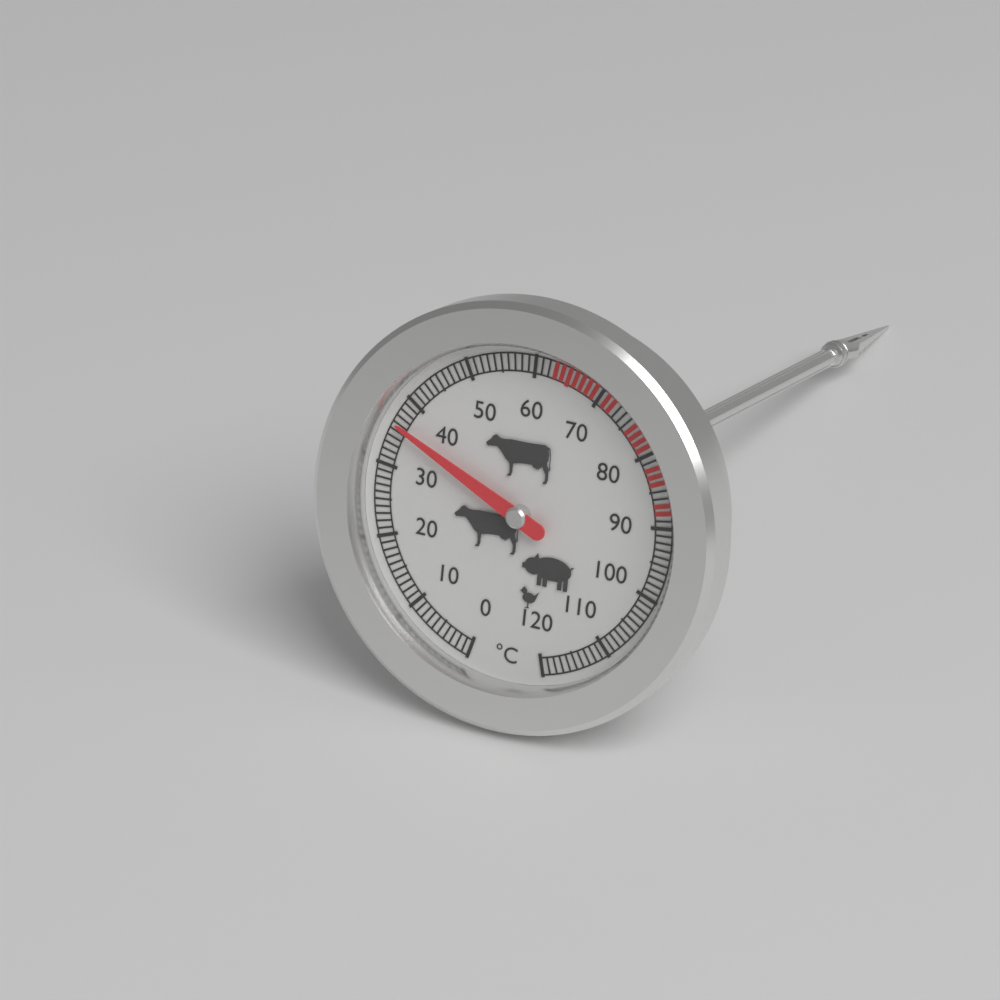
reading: 36 °C
